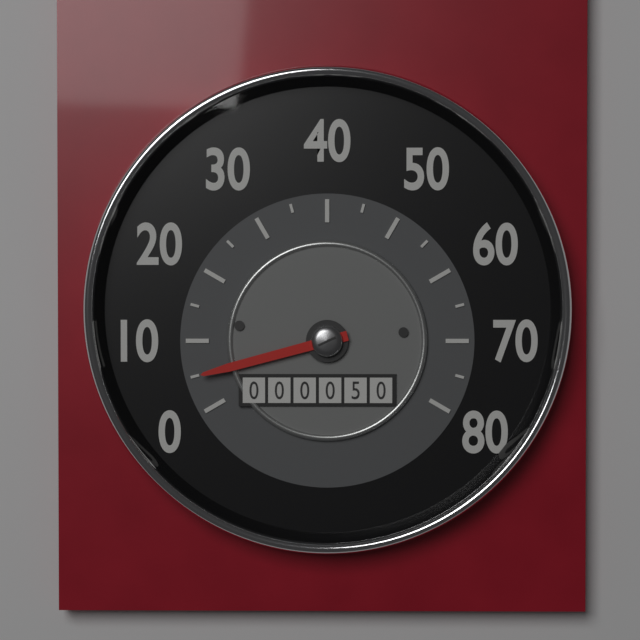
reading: 5 (no unit)
